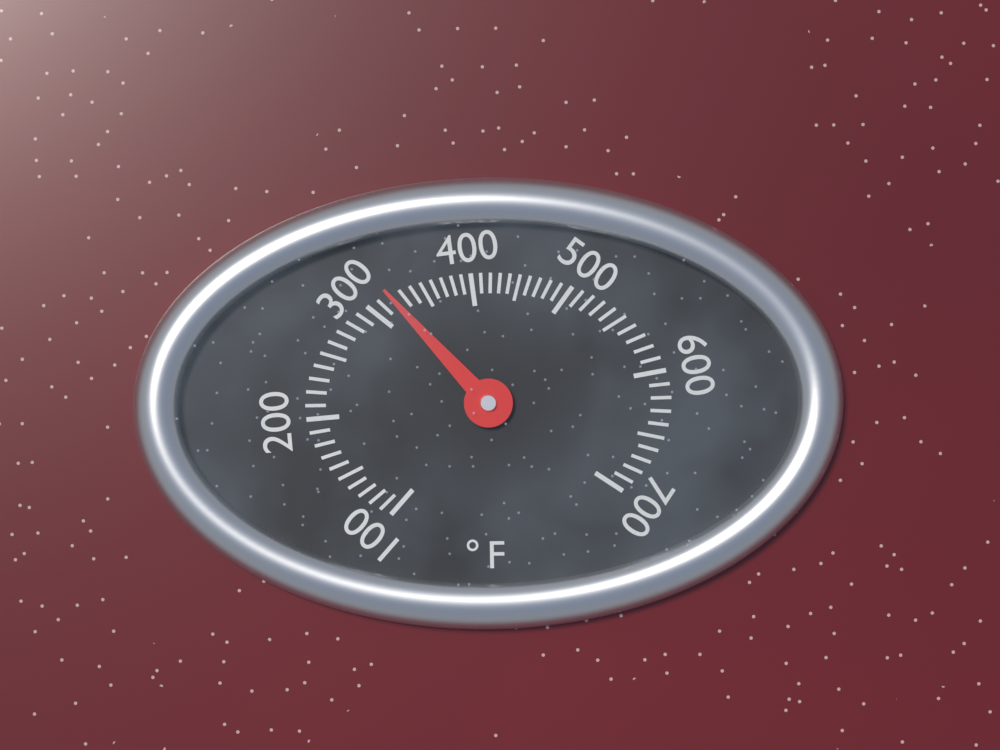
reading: 320 °F
